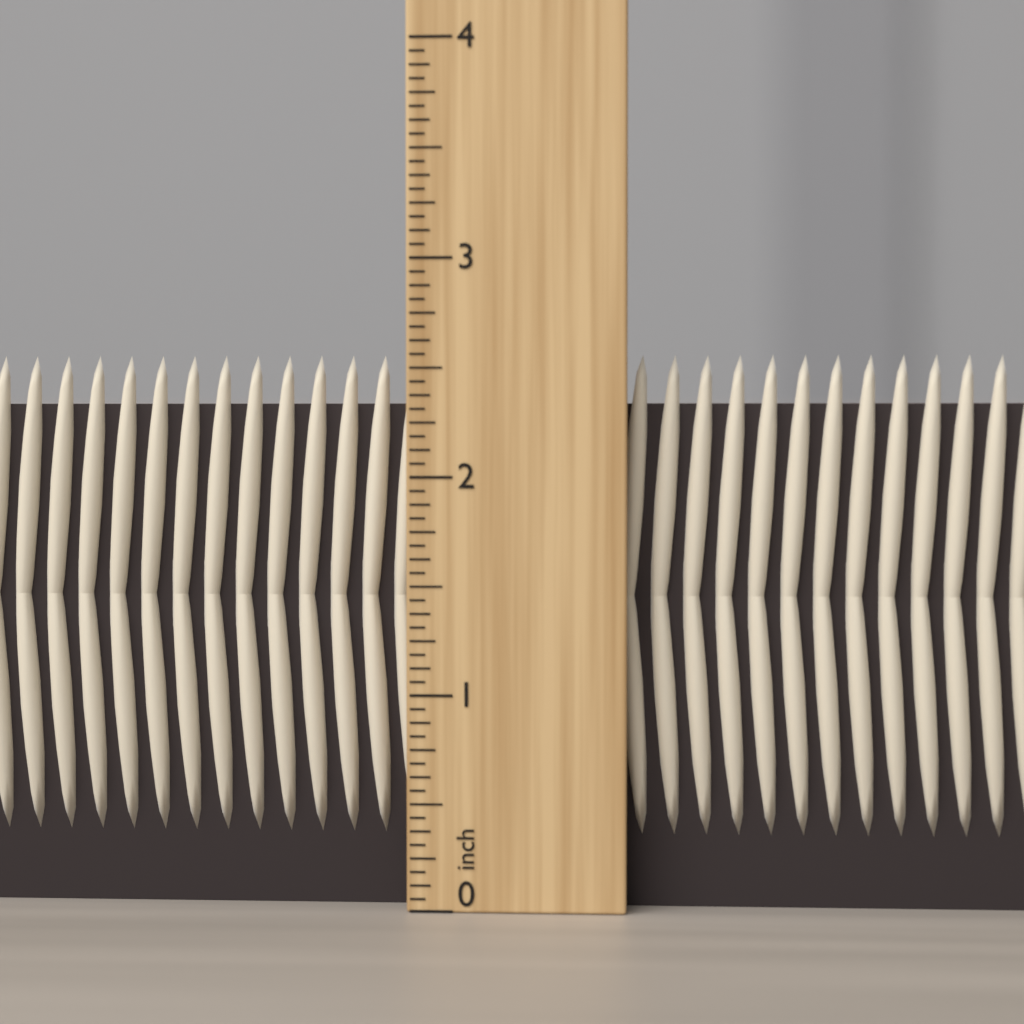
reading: 2.5625 inch
